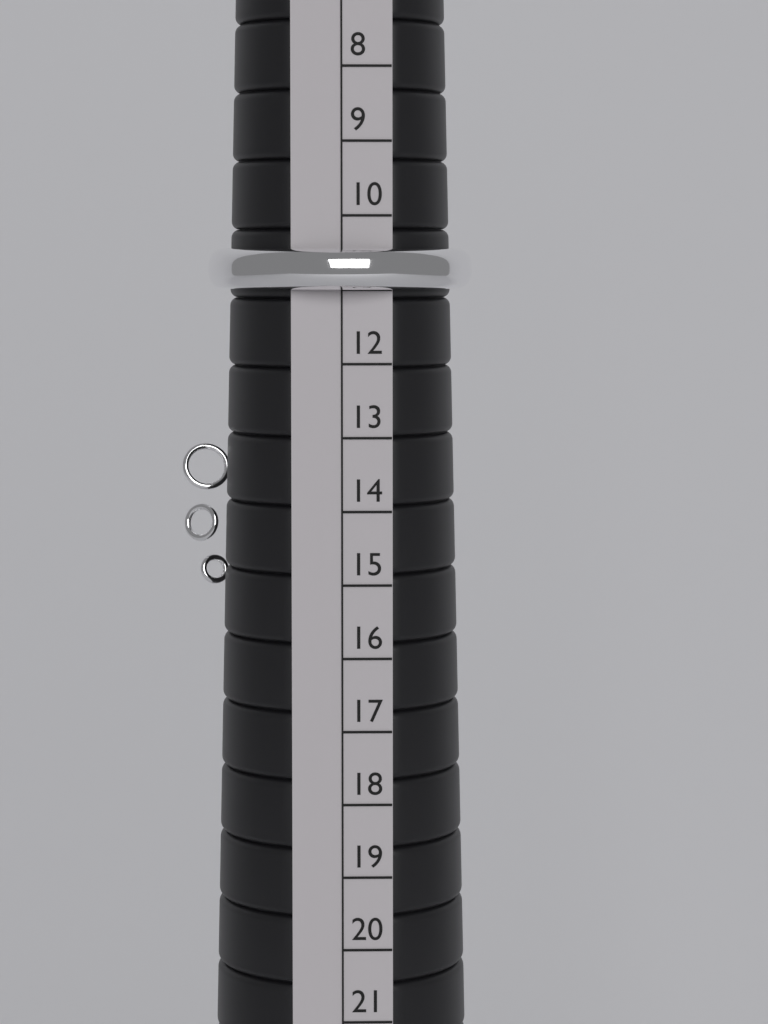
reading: 11 (no unit)
